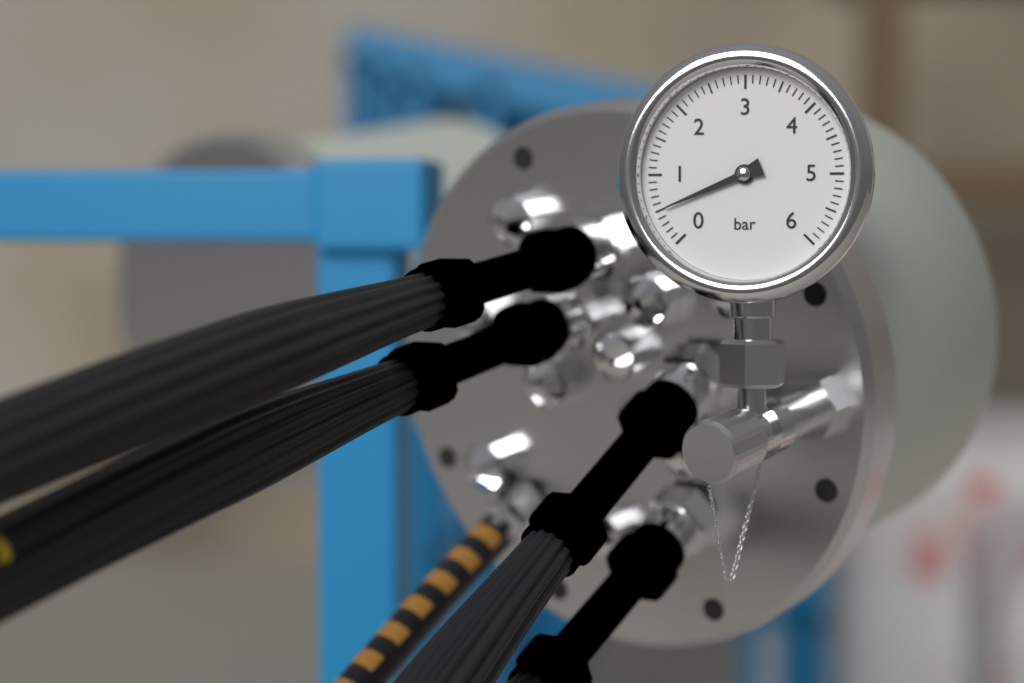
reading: 0.5 bar
